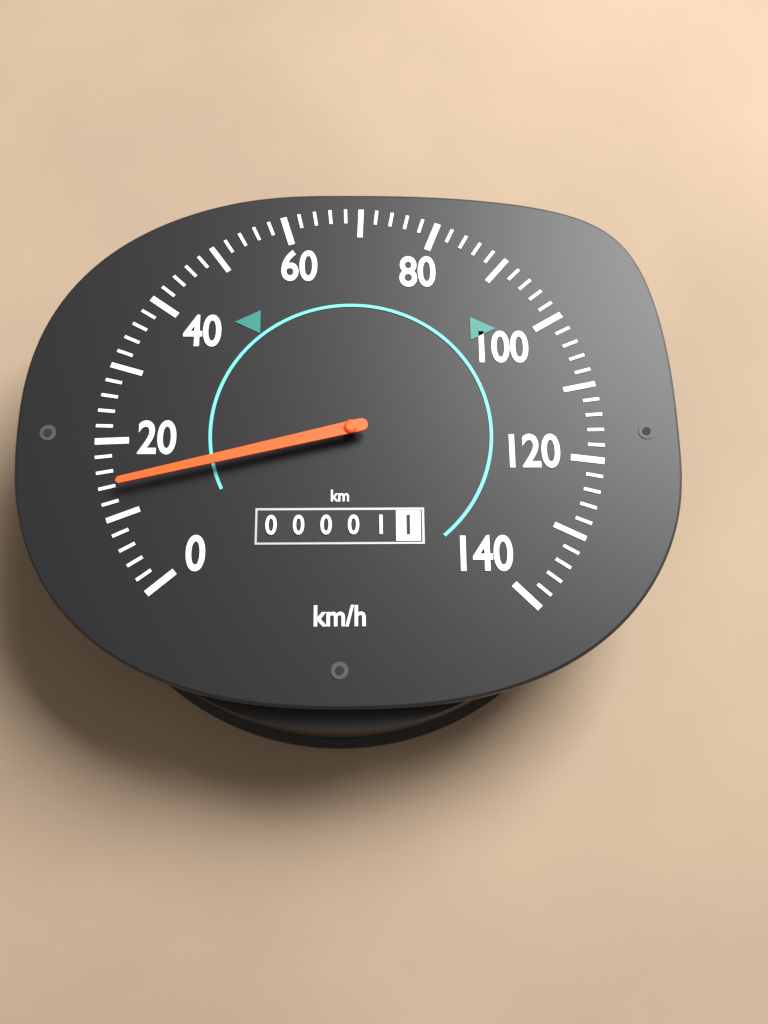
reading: 14 km/h
